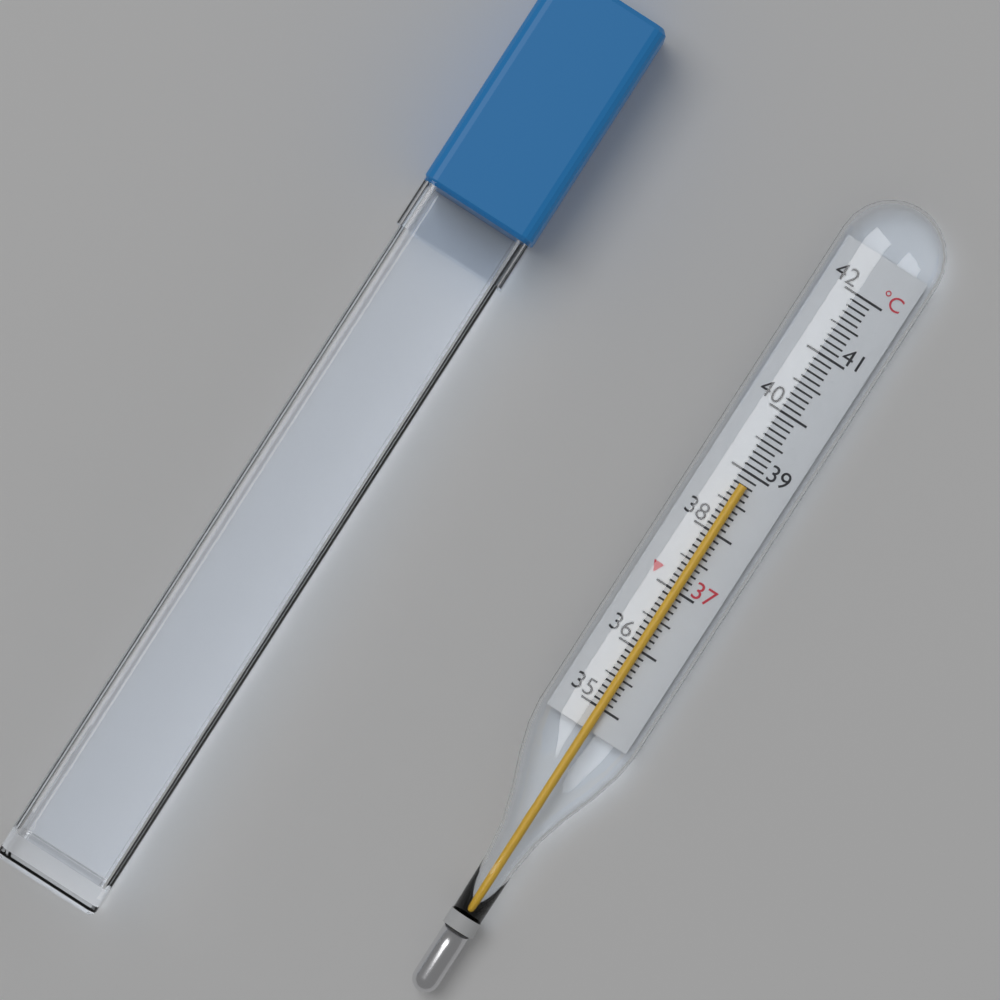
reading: 38.8 °C
